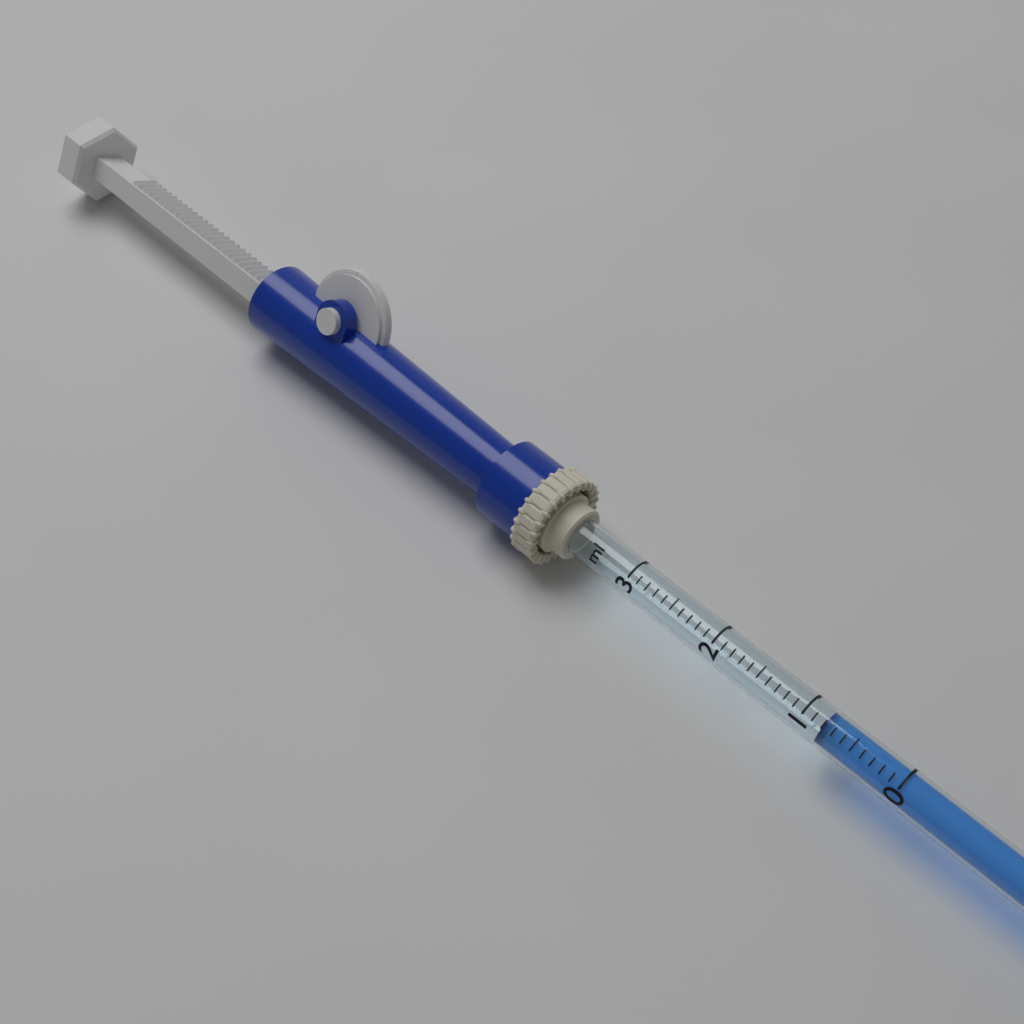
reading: 0.8 ml
